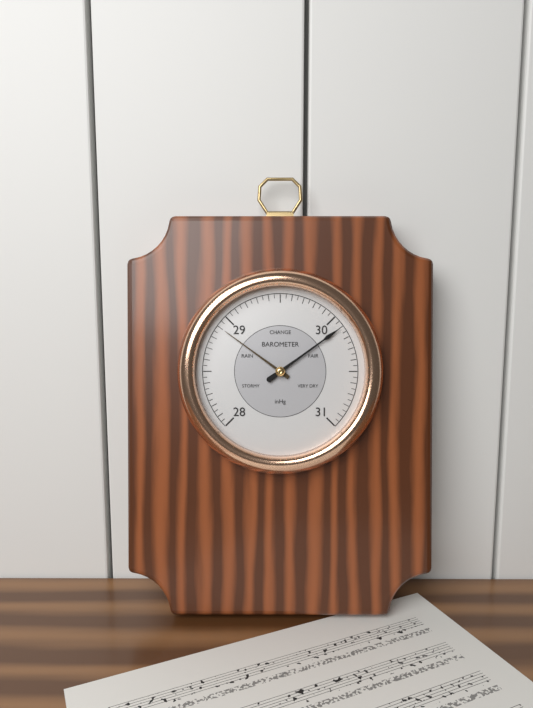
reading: 30.10 inHg
